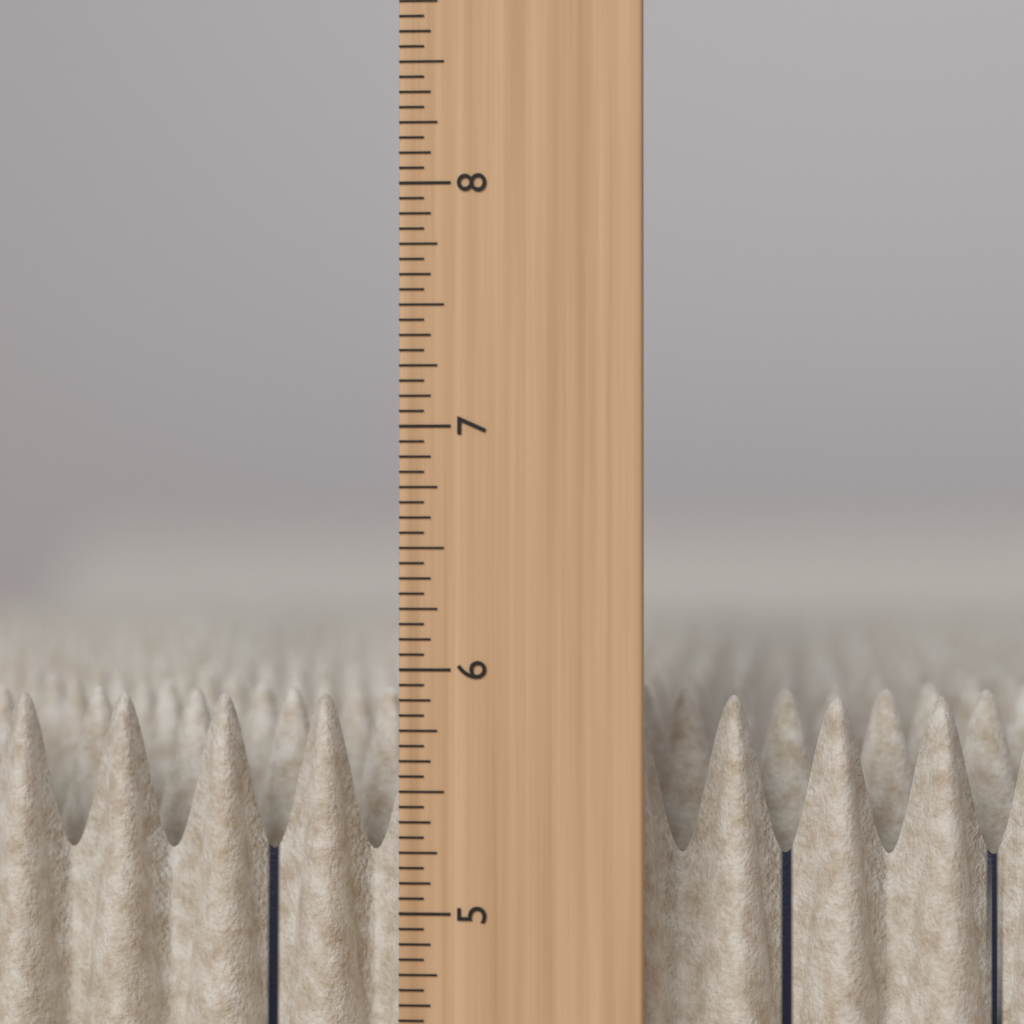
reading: 5.8750 in
